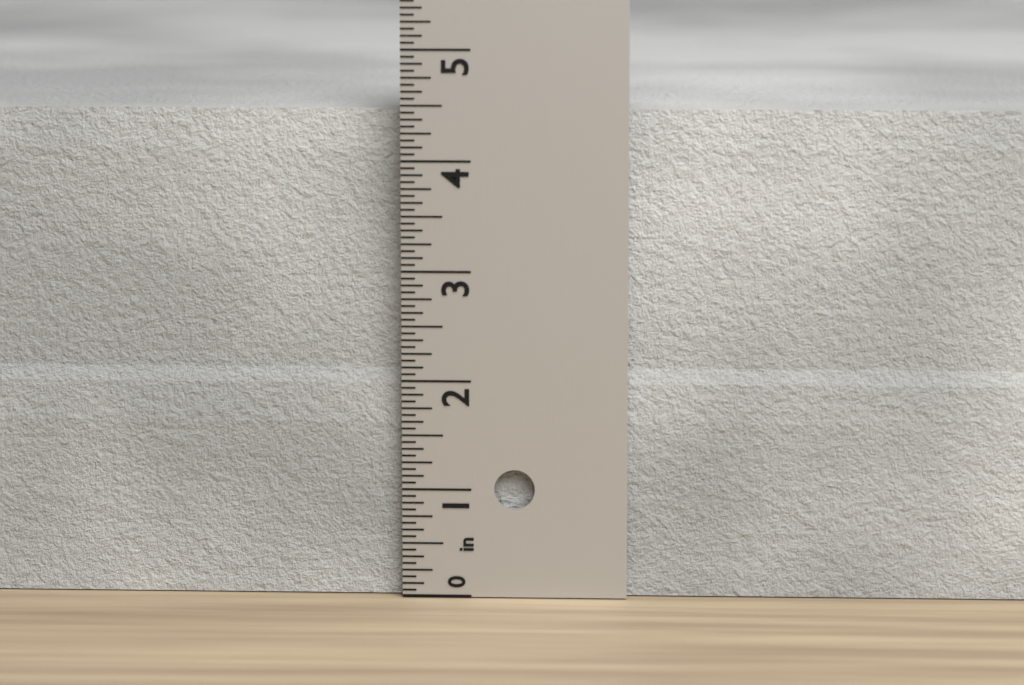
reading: 4.4375 in
